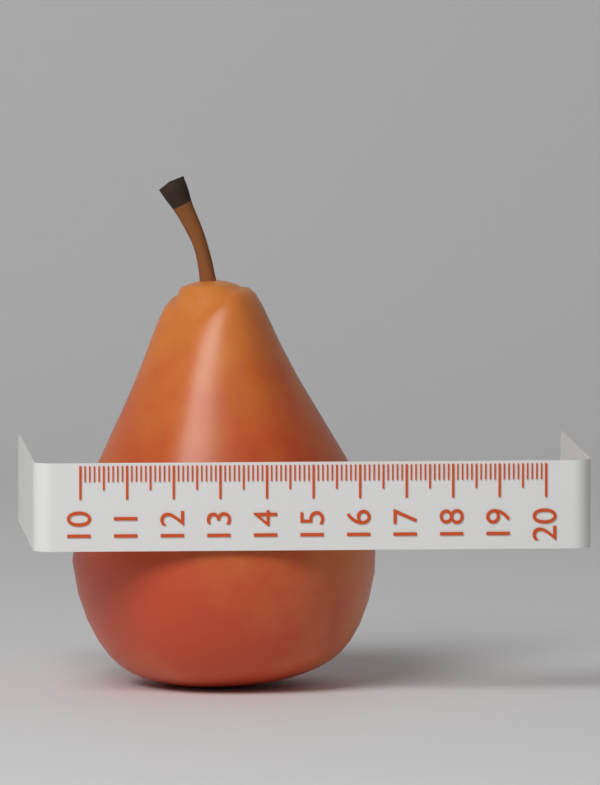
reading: 16.6 (no unit)
